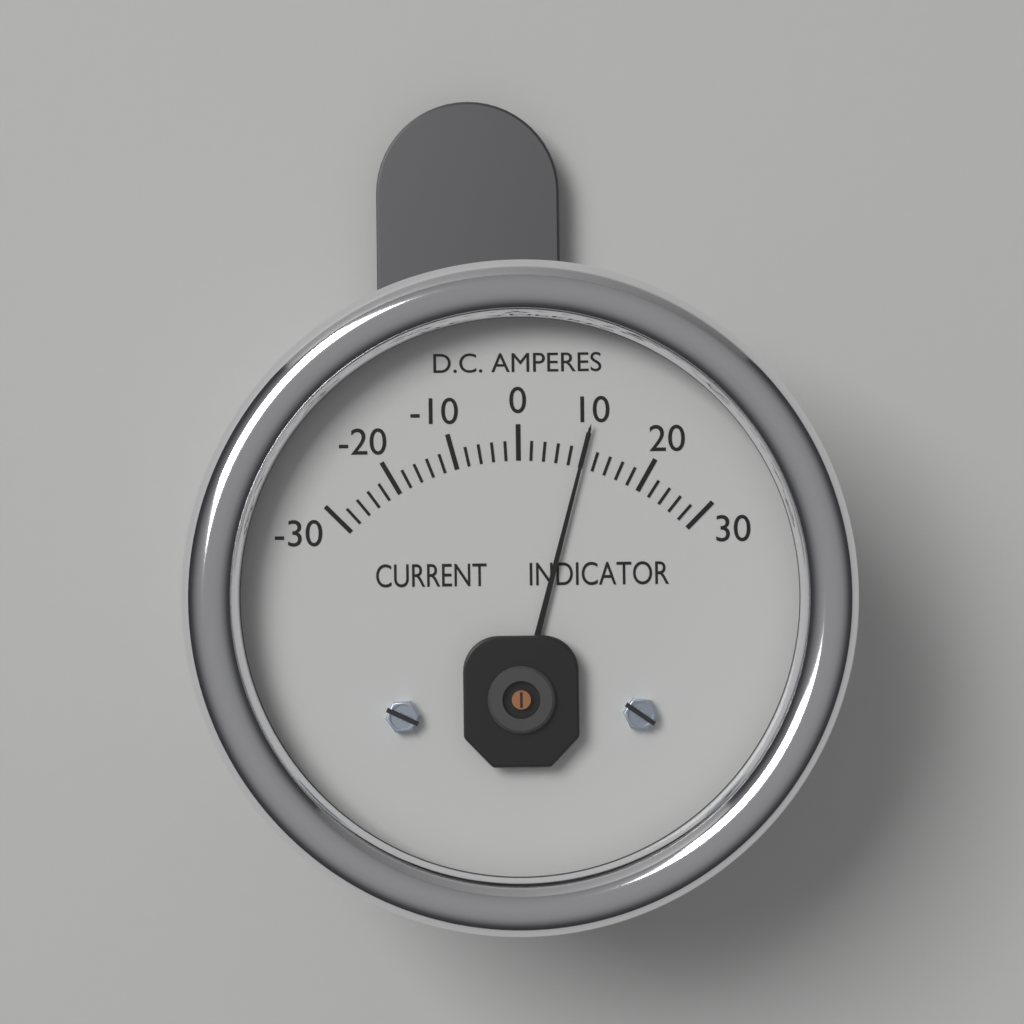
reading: 10 A
